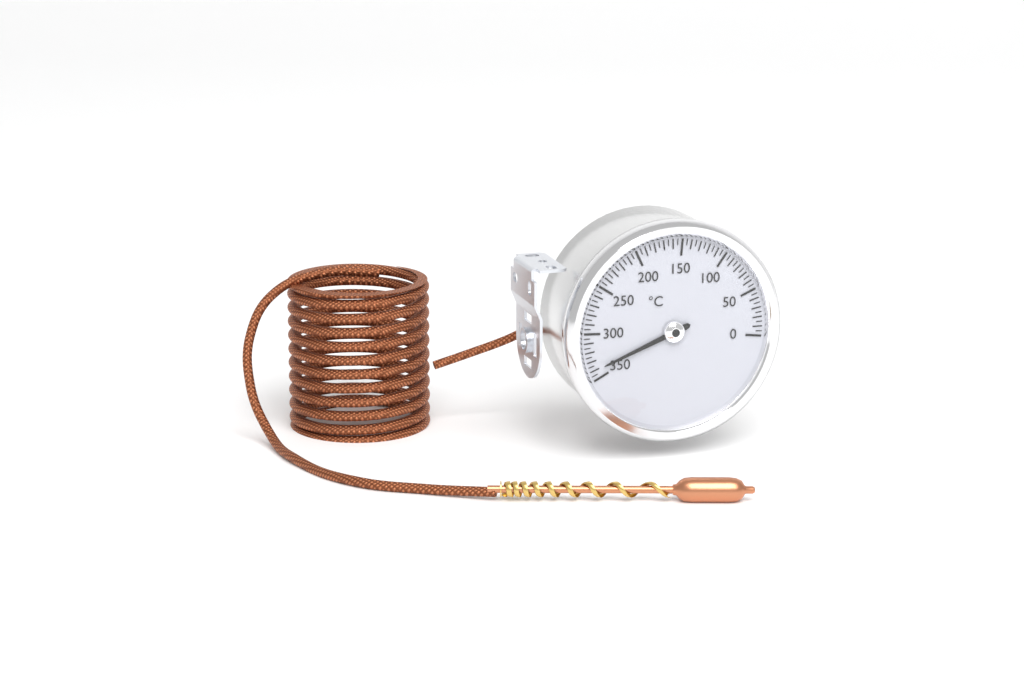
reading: 340 °C
